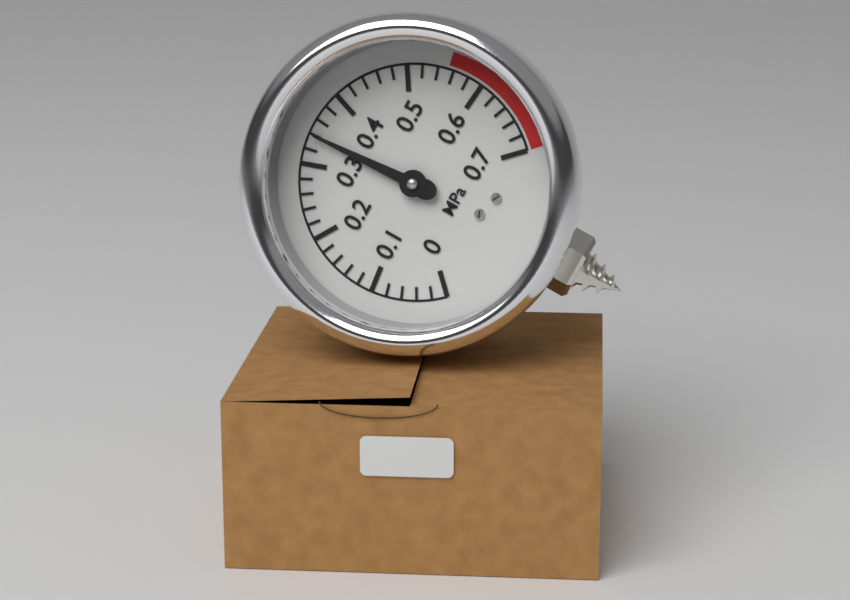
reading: 0.34 MPa
